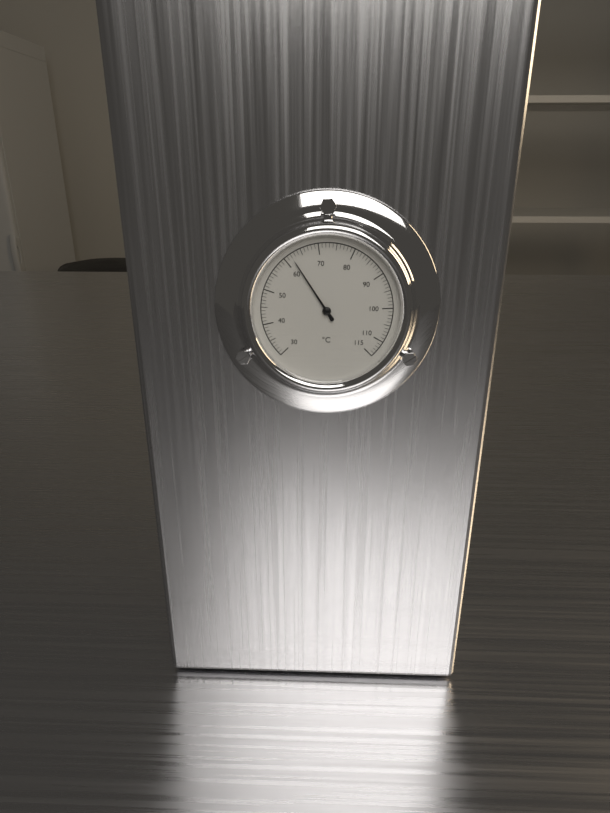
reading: 62 °C
